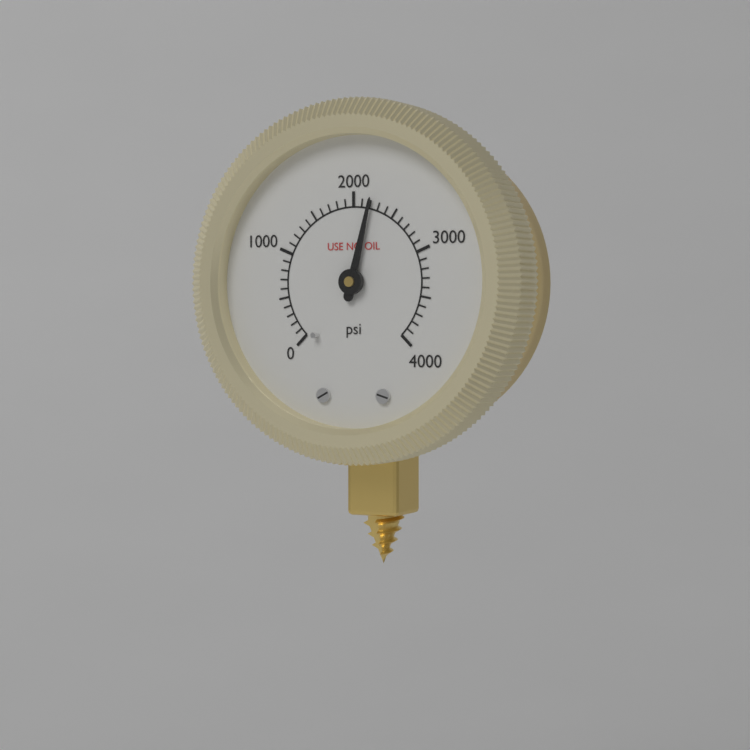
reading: 2200 psi
